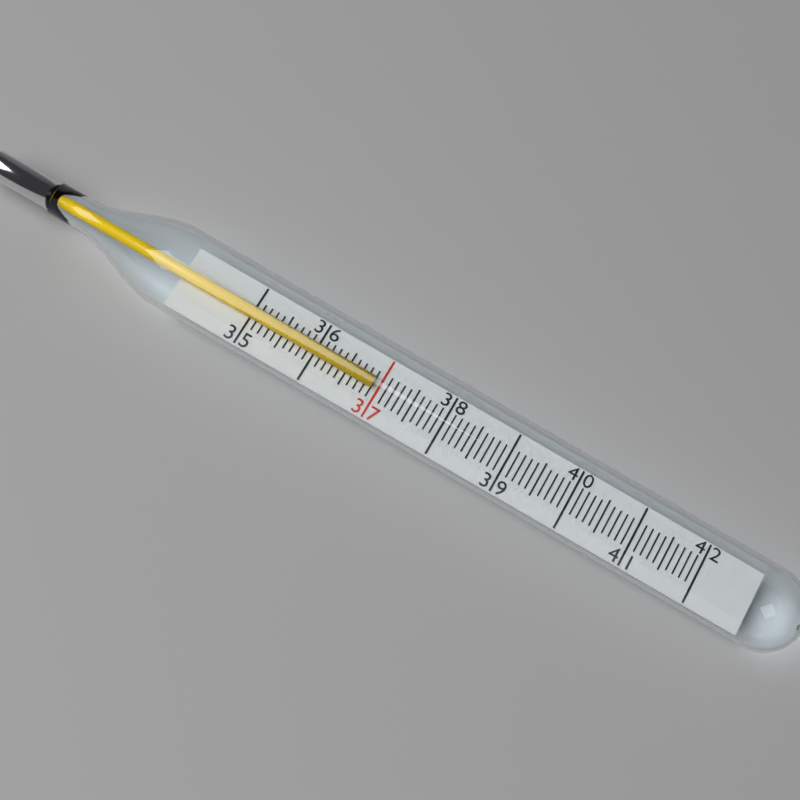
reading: 36.9 (no unit)
